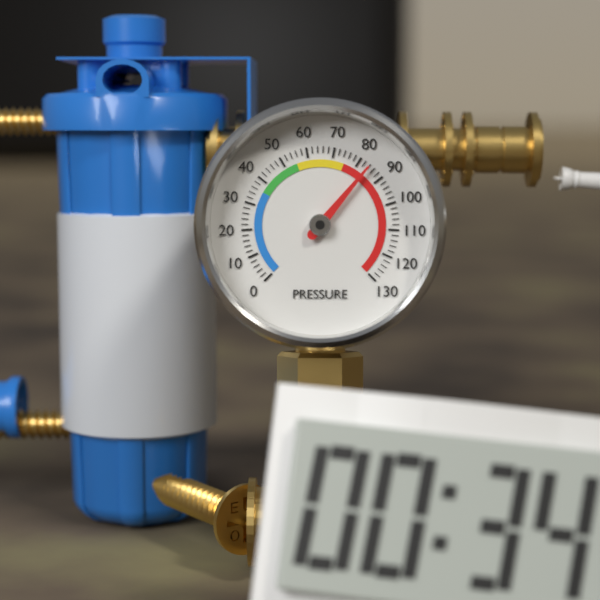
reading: 84 (no unit)
